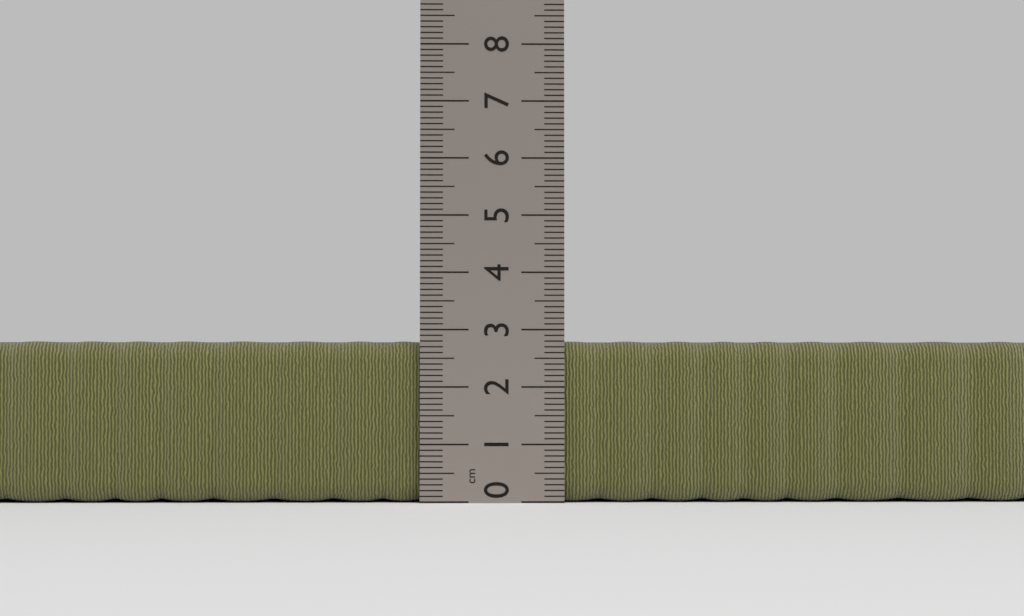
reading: 2.8 cm
